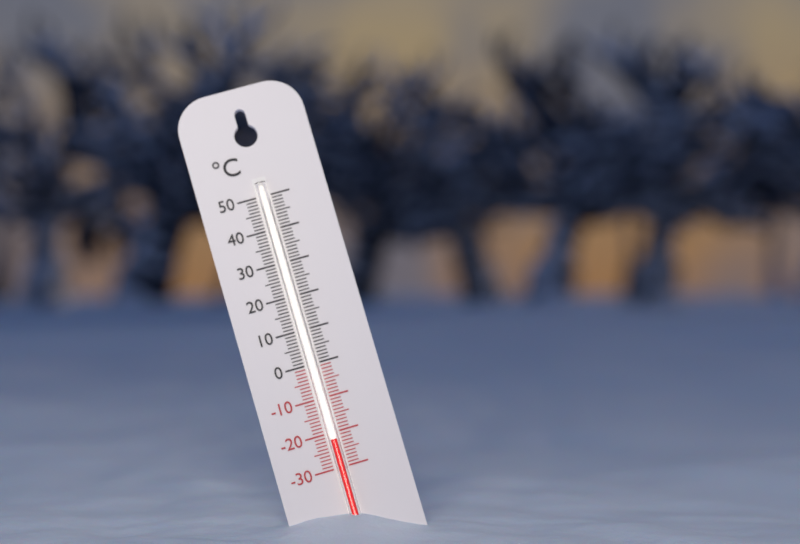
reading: -22 °C
